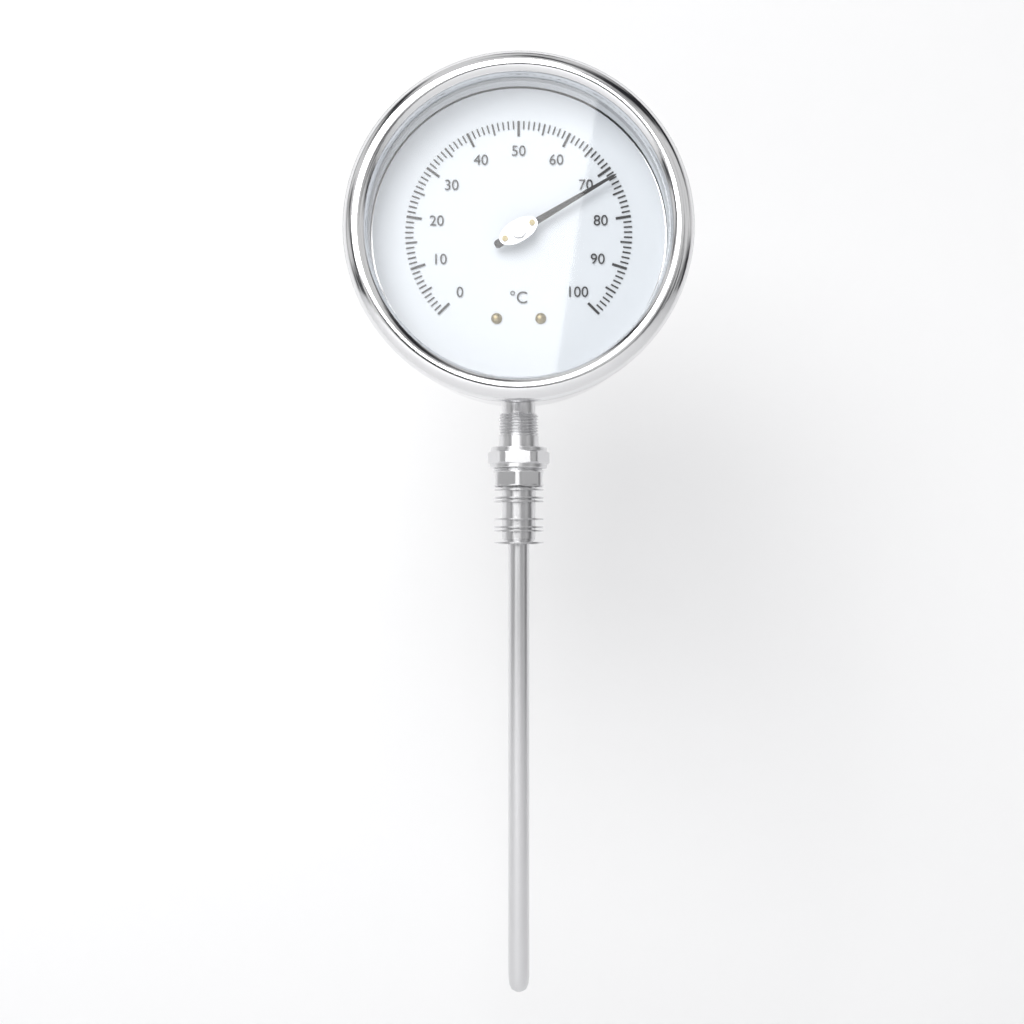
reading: 72 °C
